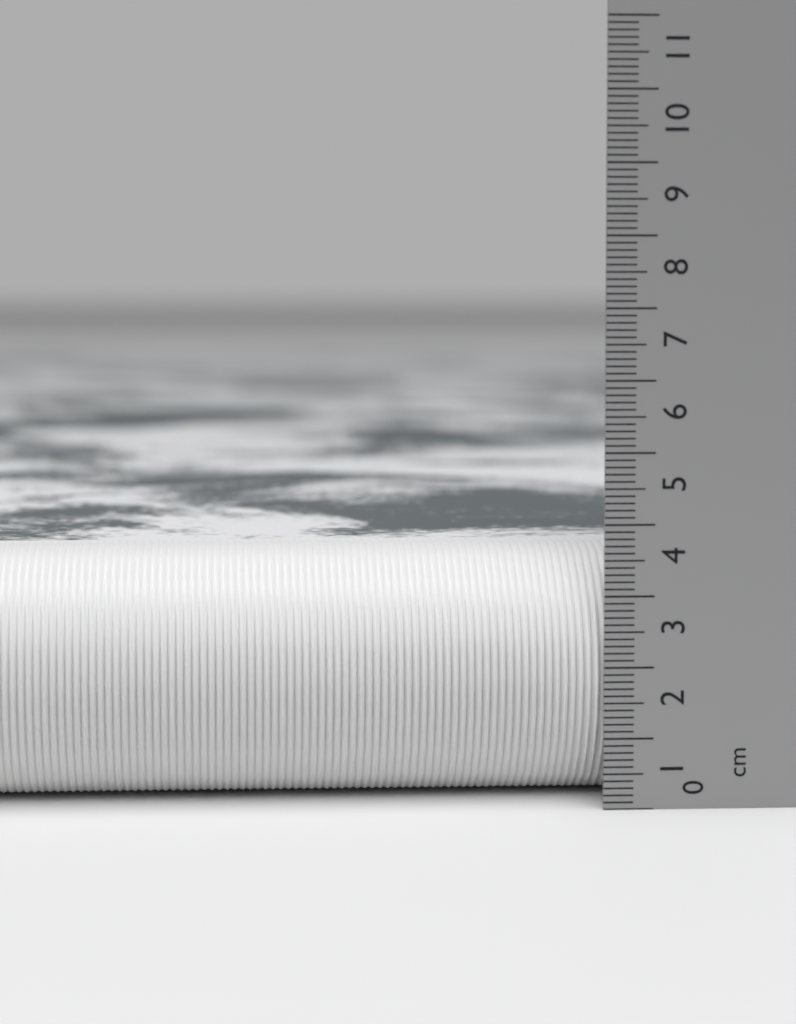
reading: 3.6 cm
